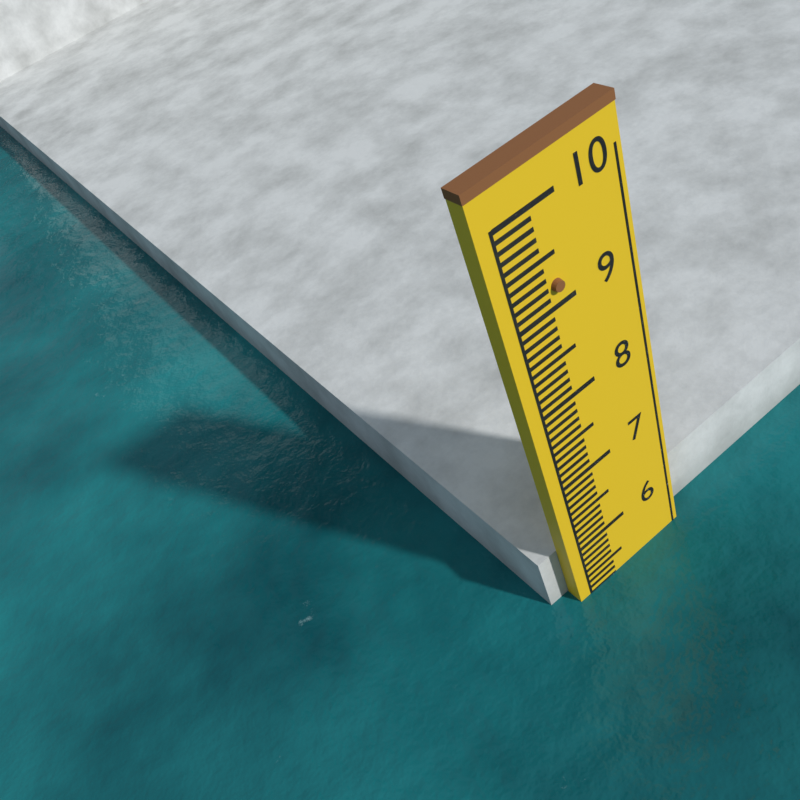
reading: 5.2 (no unit)
